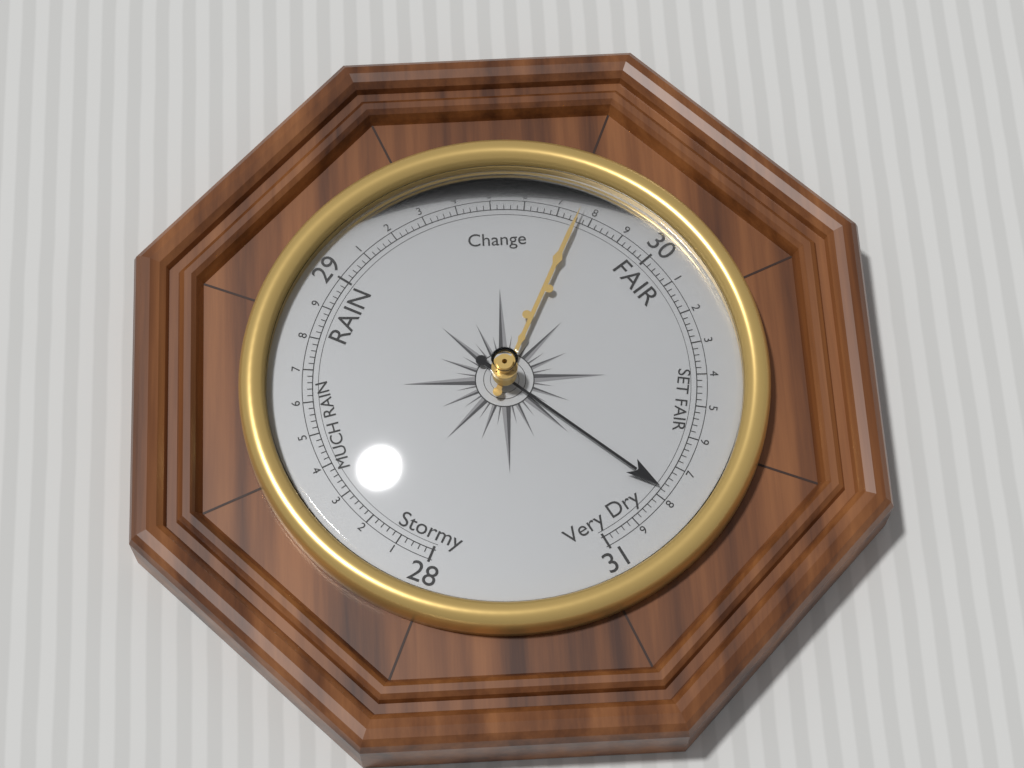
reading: 30.78 (no unit)
